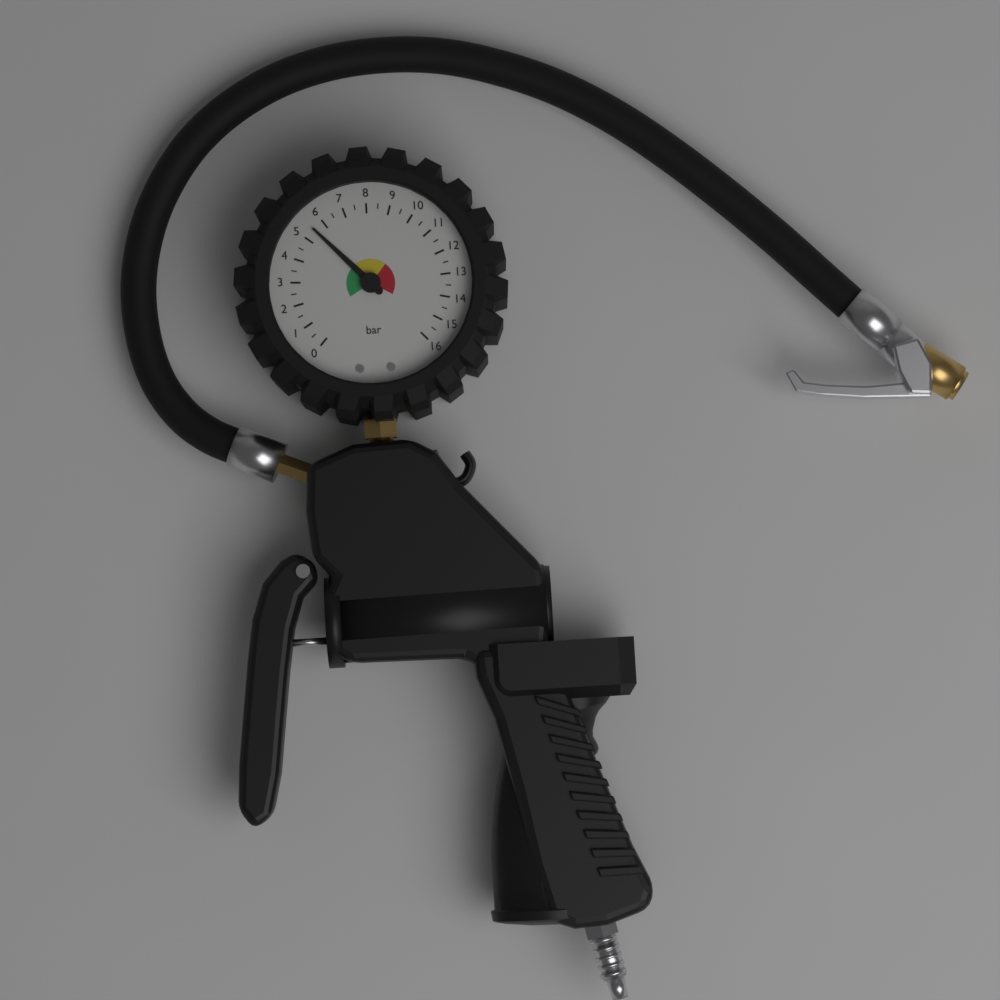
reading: 5.5 bar
